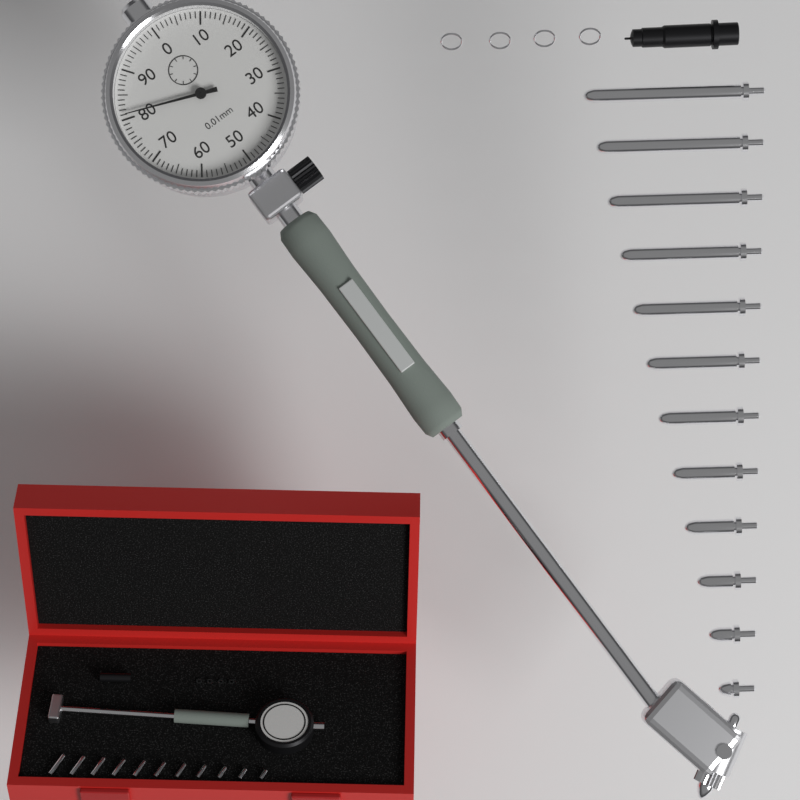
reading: 0.81 mm
